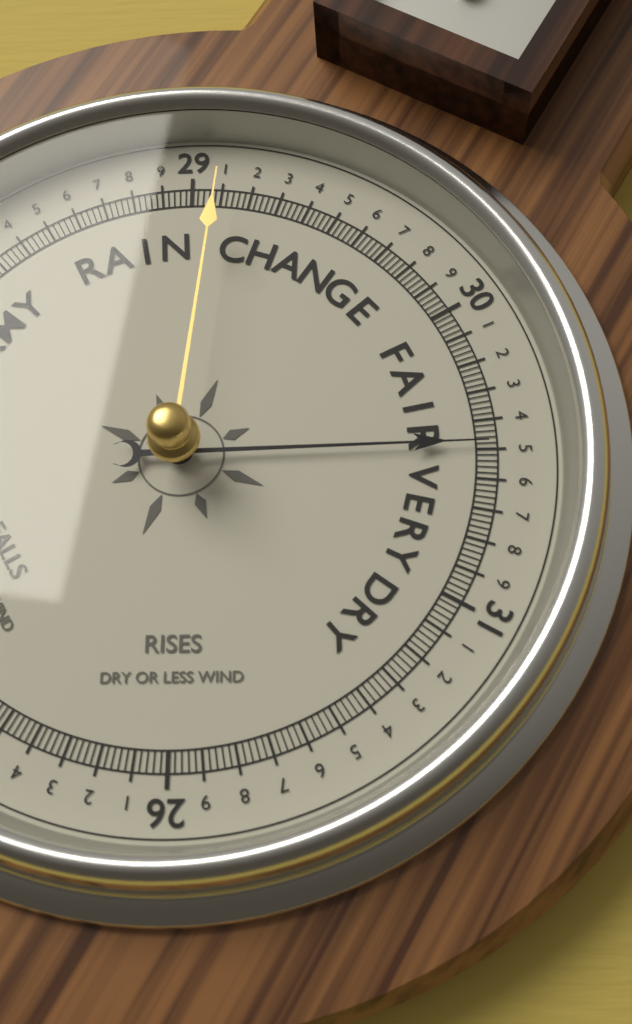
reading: 30.48 (no unit)
